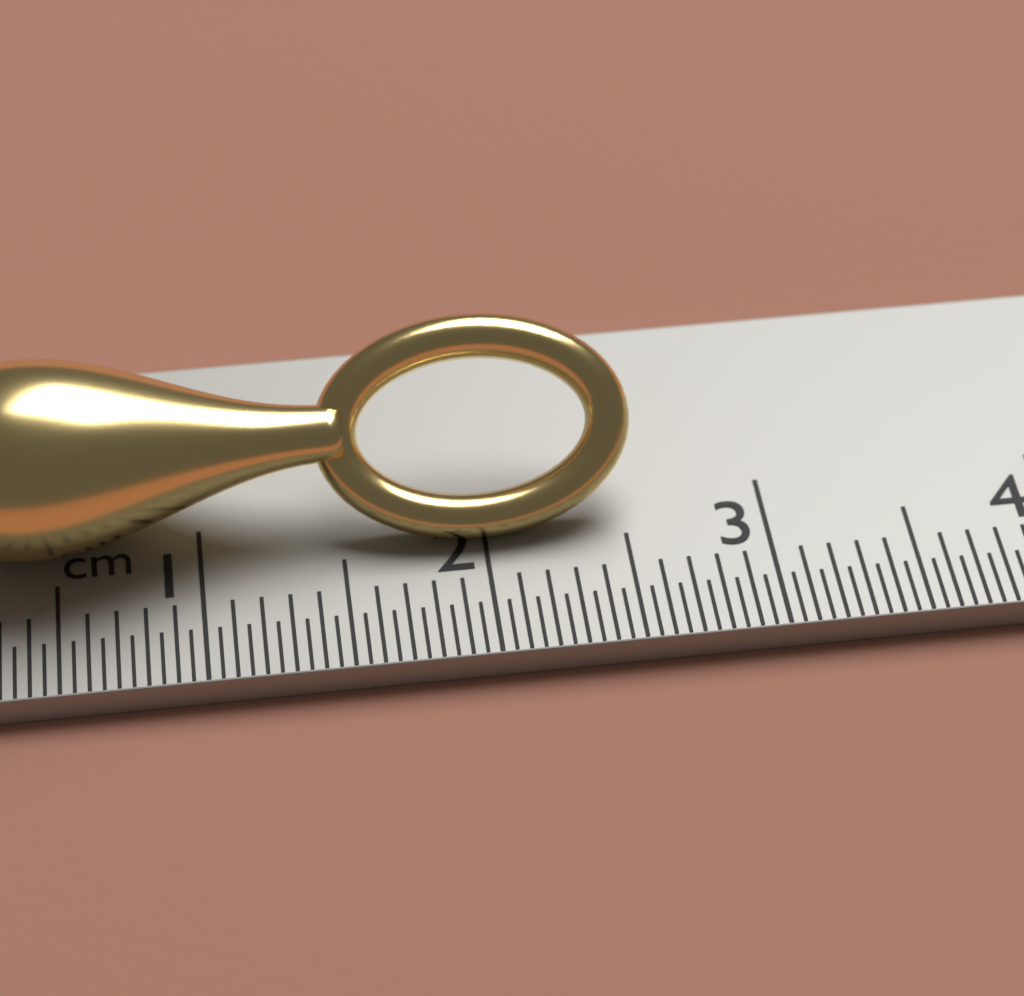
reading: 2.55 cm
